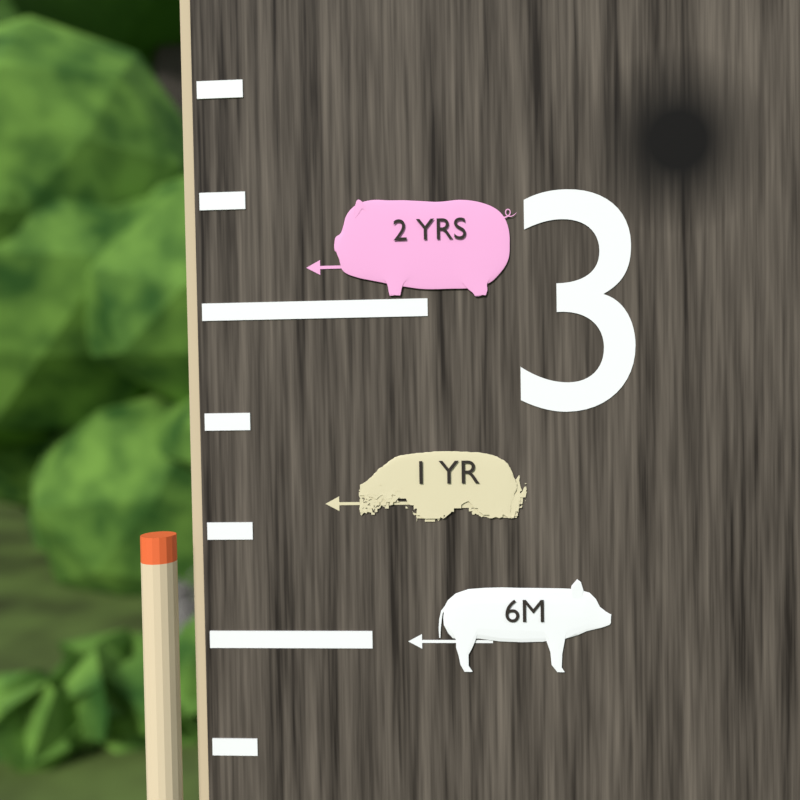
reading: 2.833333 (no unit)
